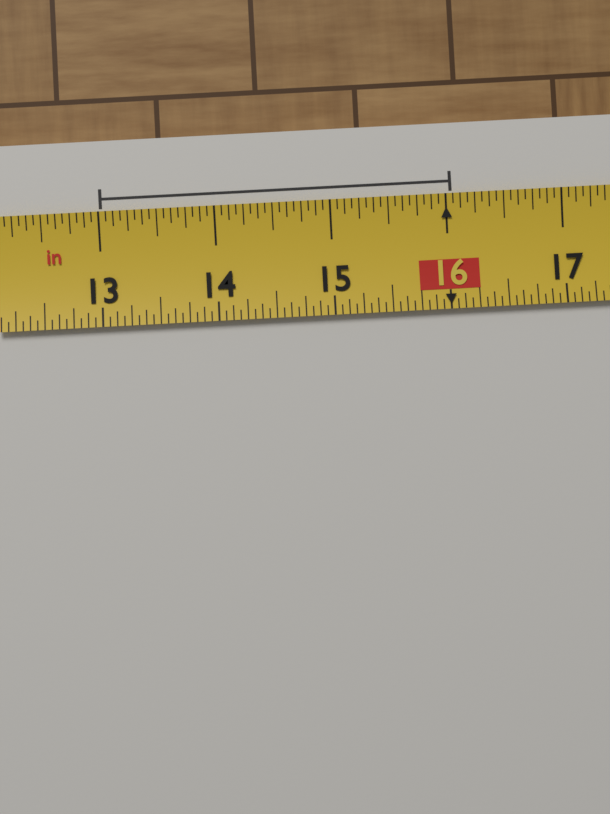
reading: 16.0625 in
